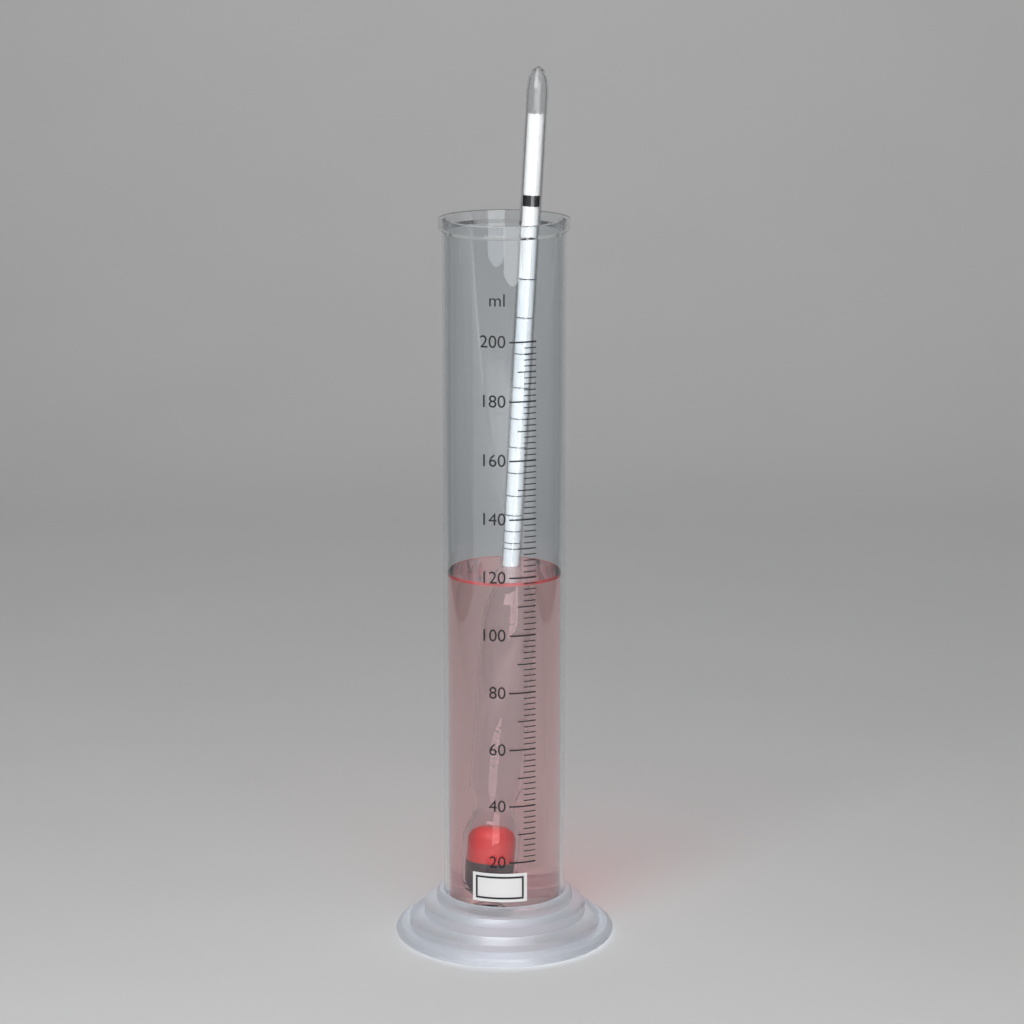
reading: 118 ml
